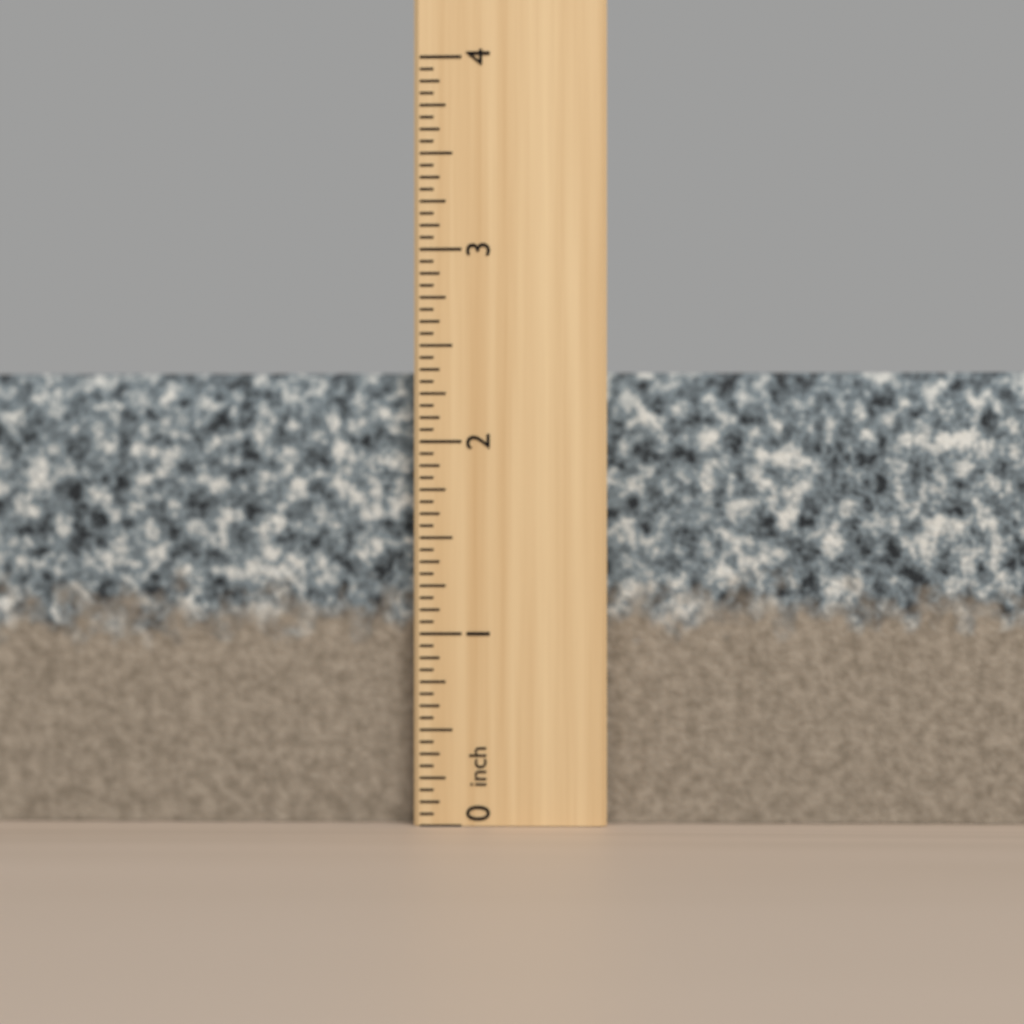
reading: 2.3750 inch
